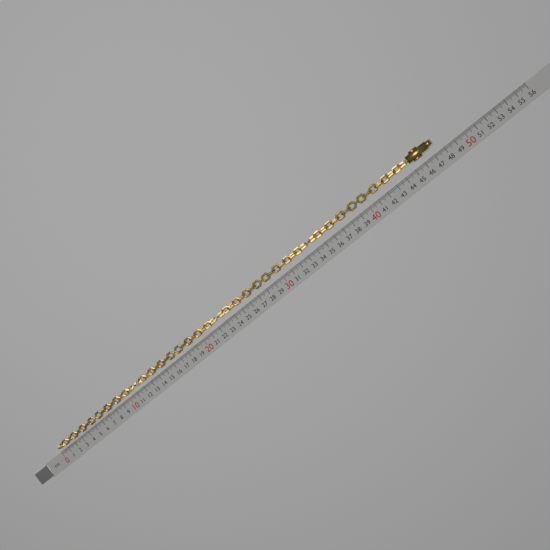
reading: 47.4 cm
